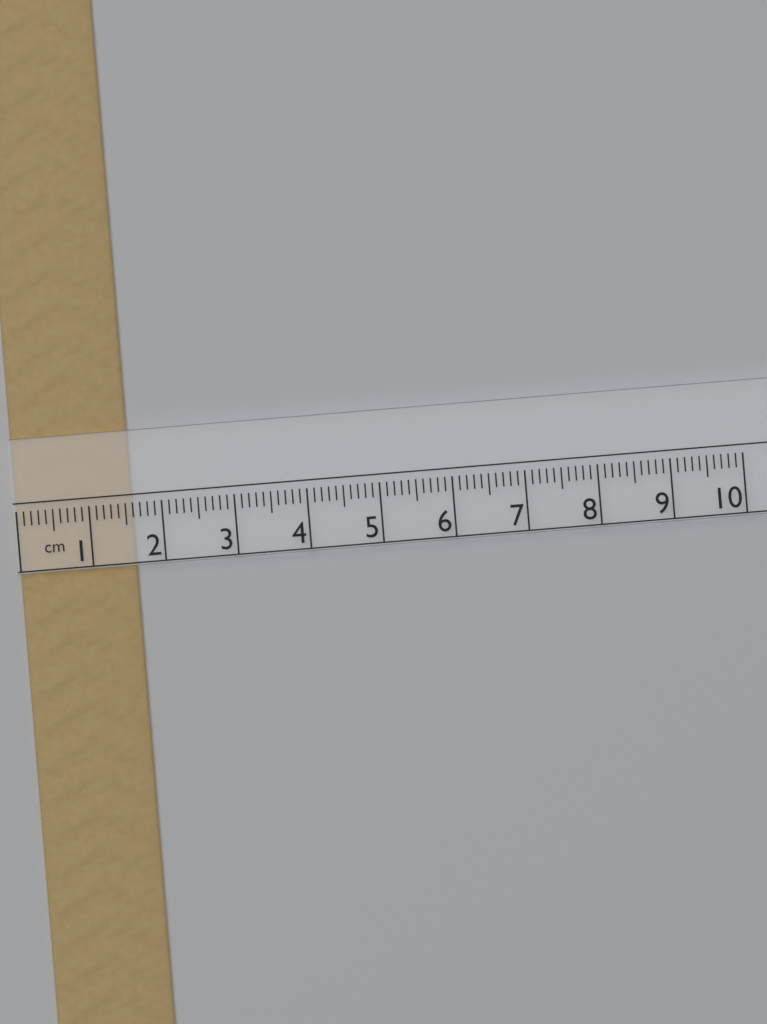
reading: 1.6 cm
